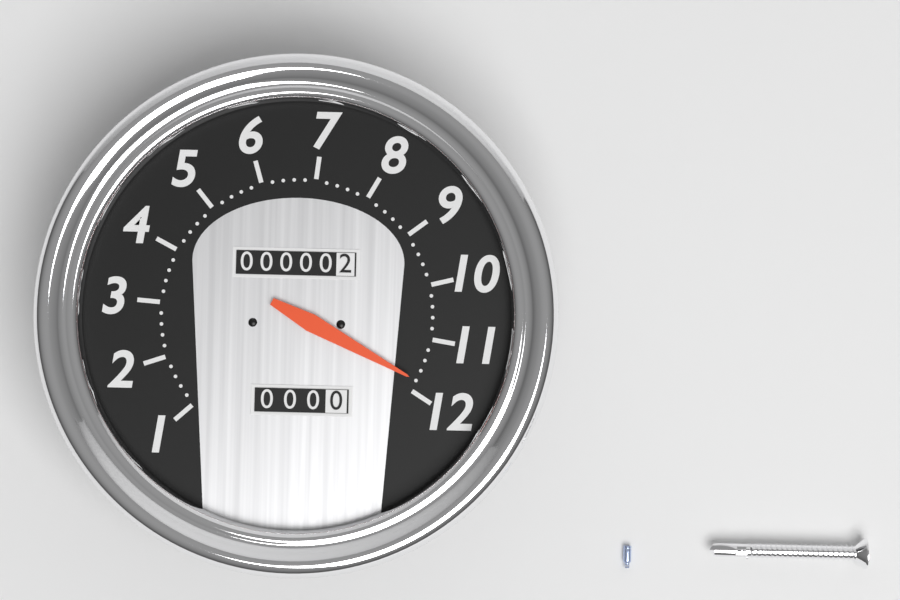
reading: 11.8 (no unit)
